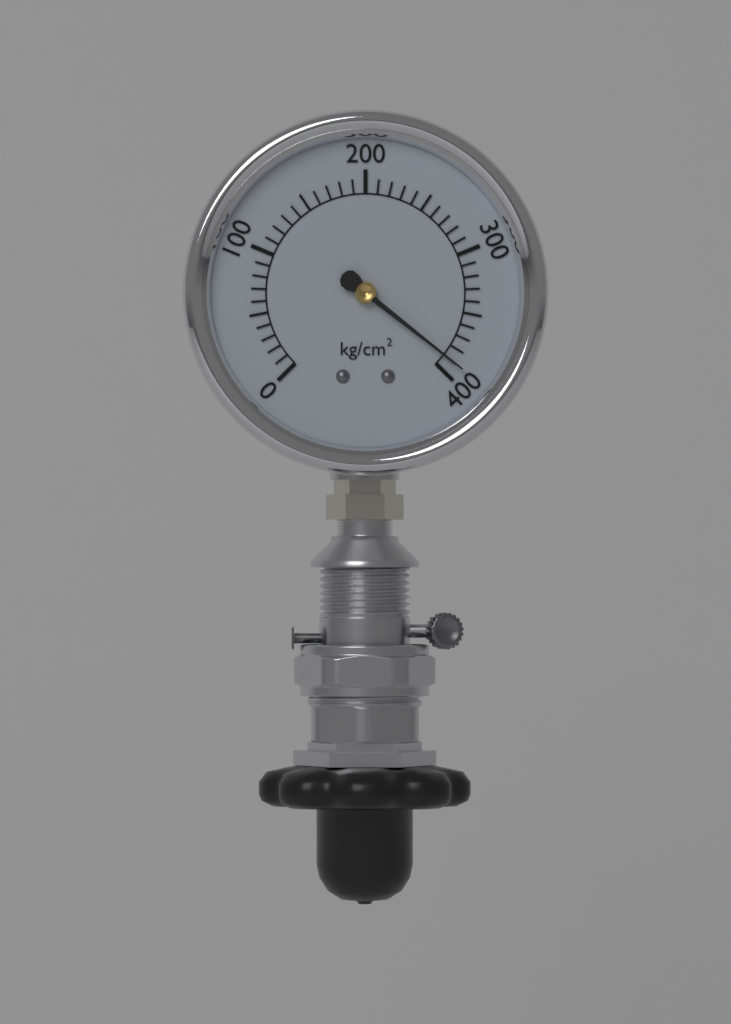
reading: 390 kg/cm²
